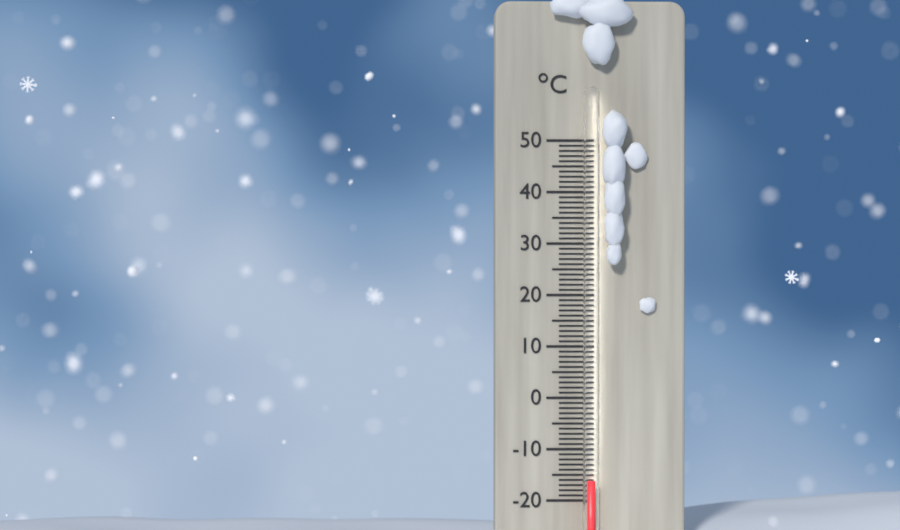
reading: -16 °C
